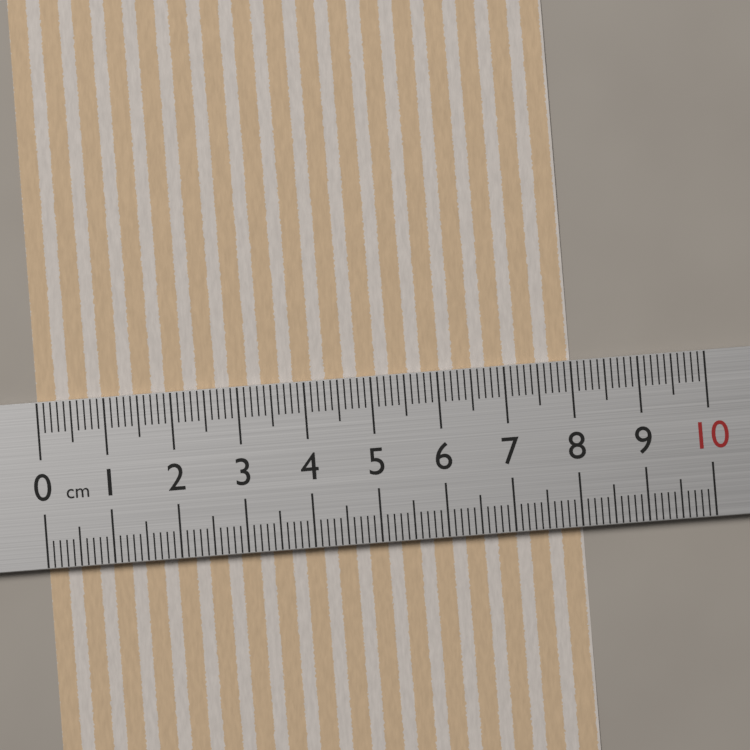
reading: 8.0 cm
